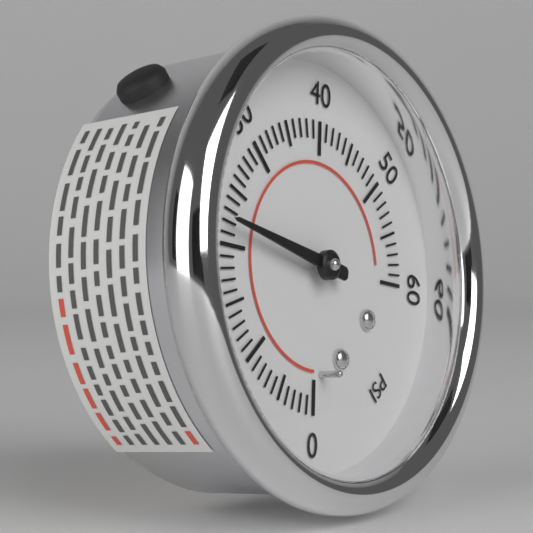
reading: 22 psi
